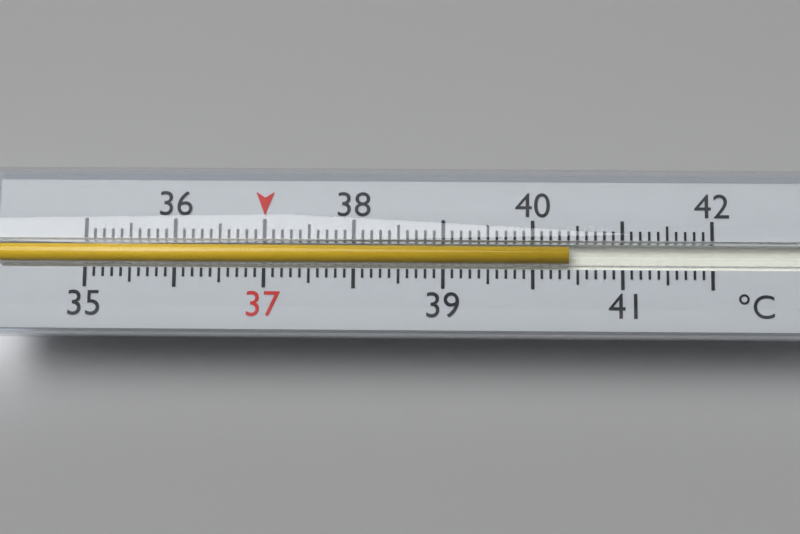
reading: 40.4 °C
